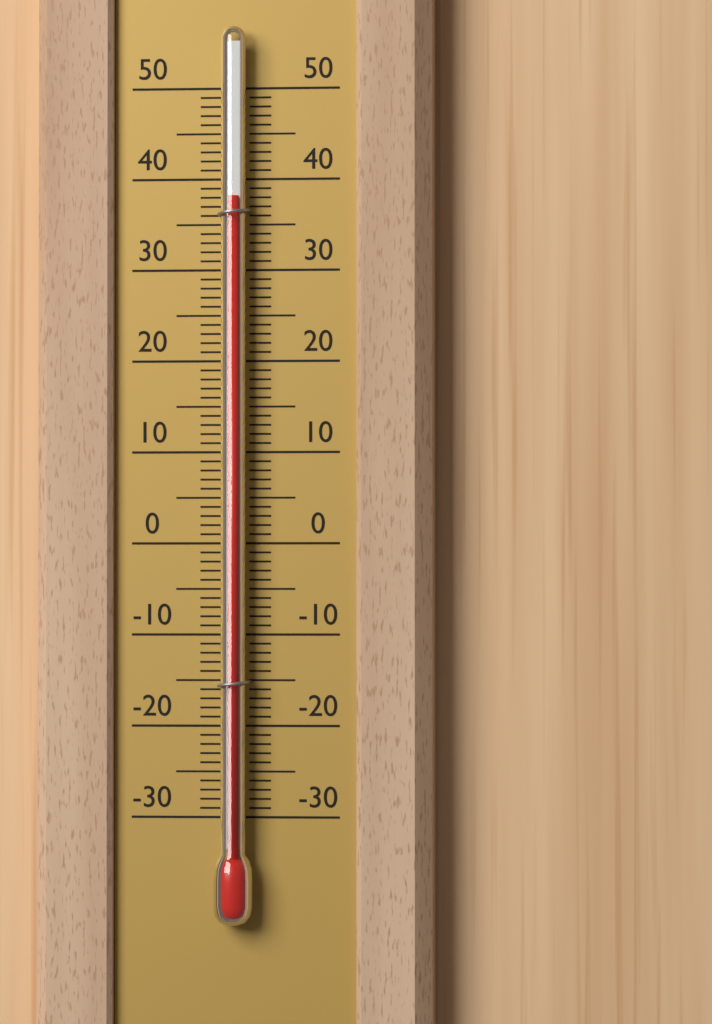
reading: 38 (no unit)
